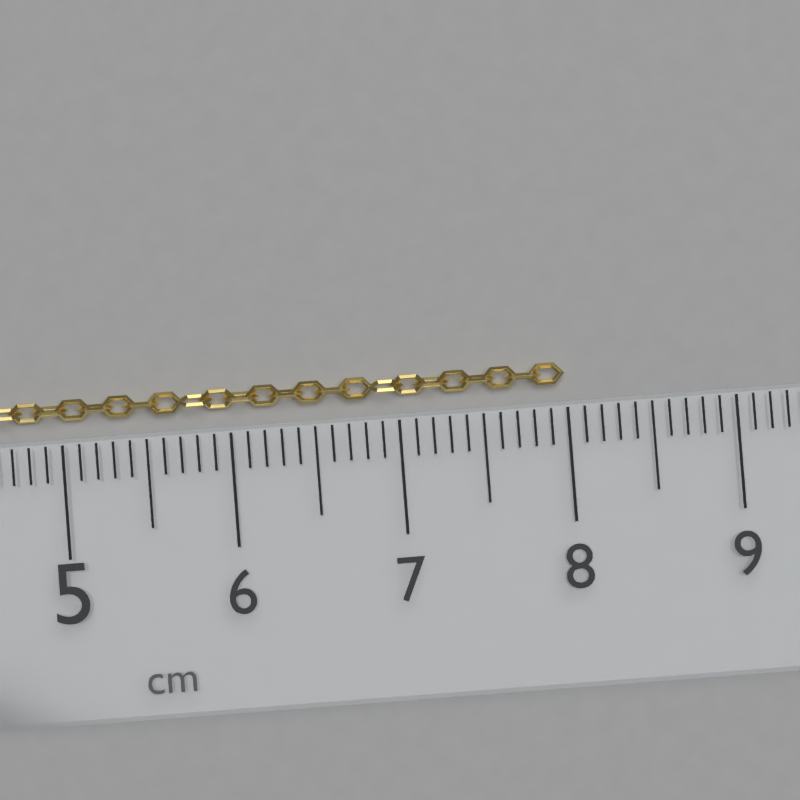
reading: 8.0 cm
